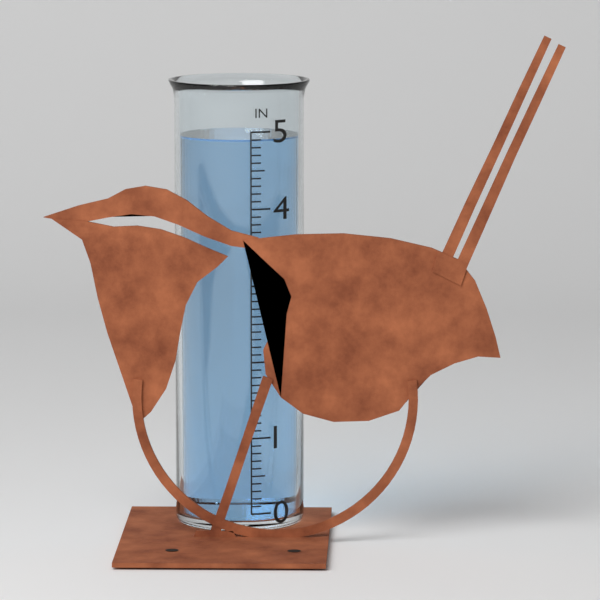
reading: 4.9 in
